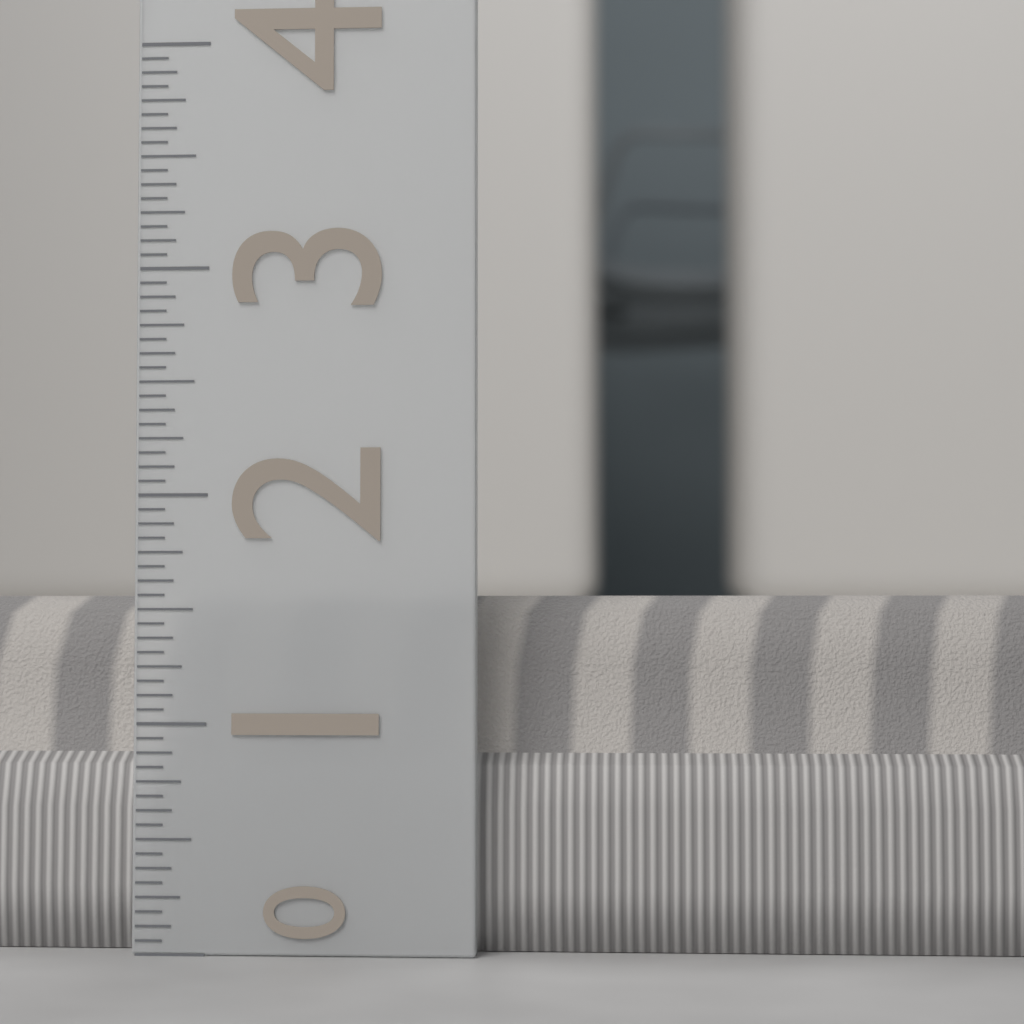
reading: 1.5625 (no unit)
